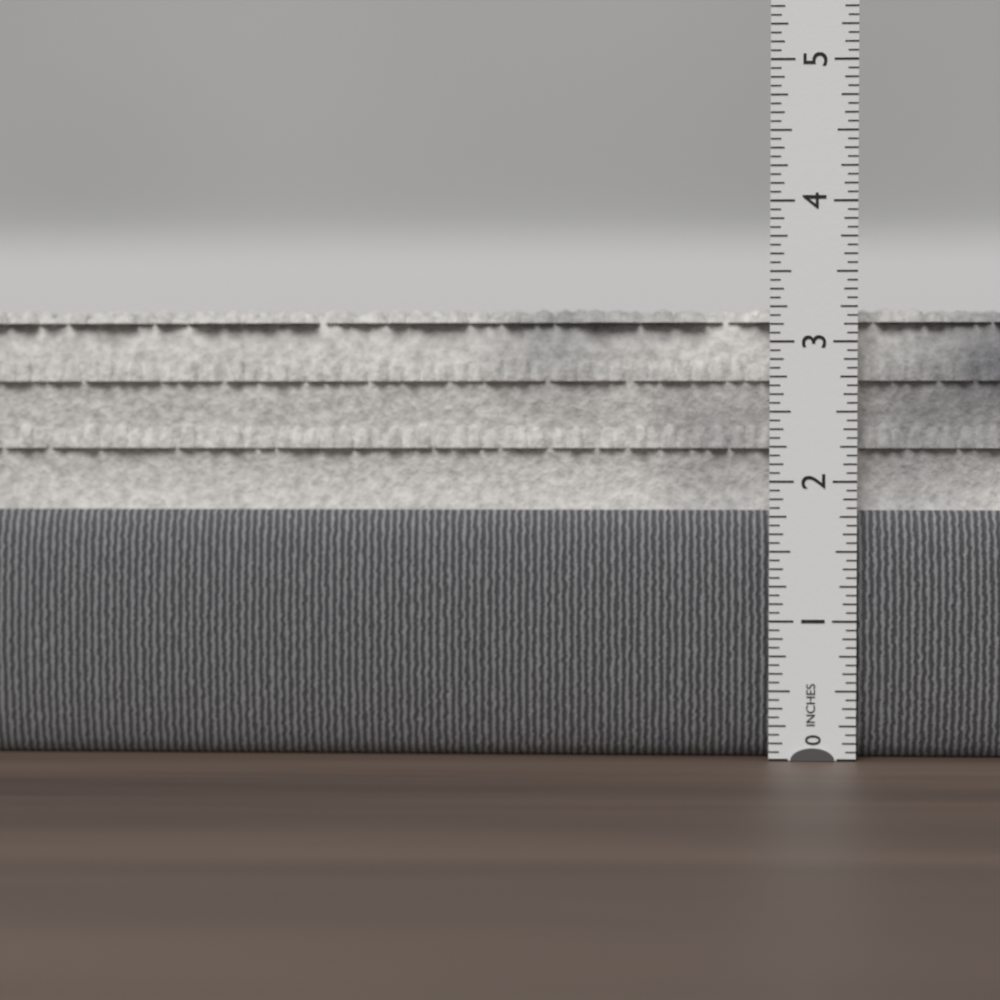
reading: 3.2500 in
